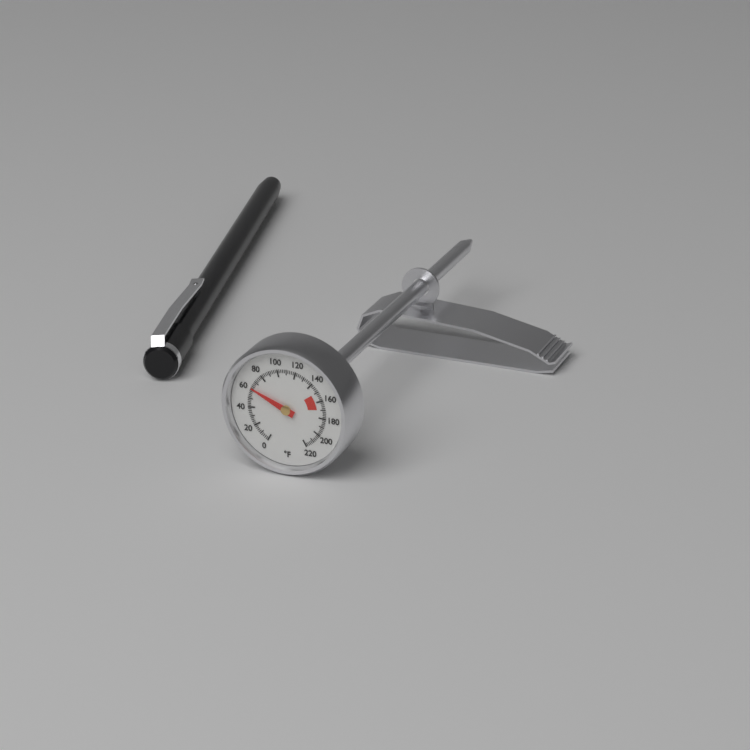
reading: 62 °F
